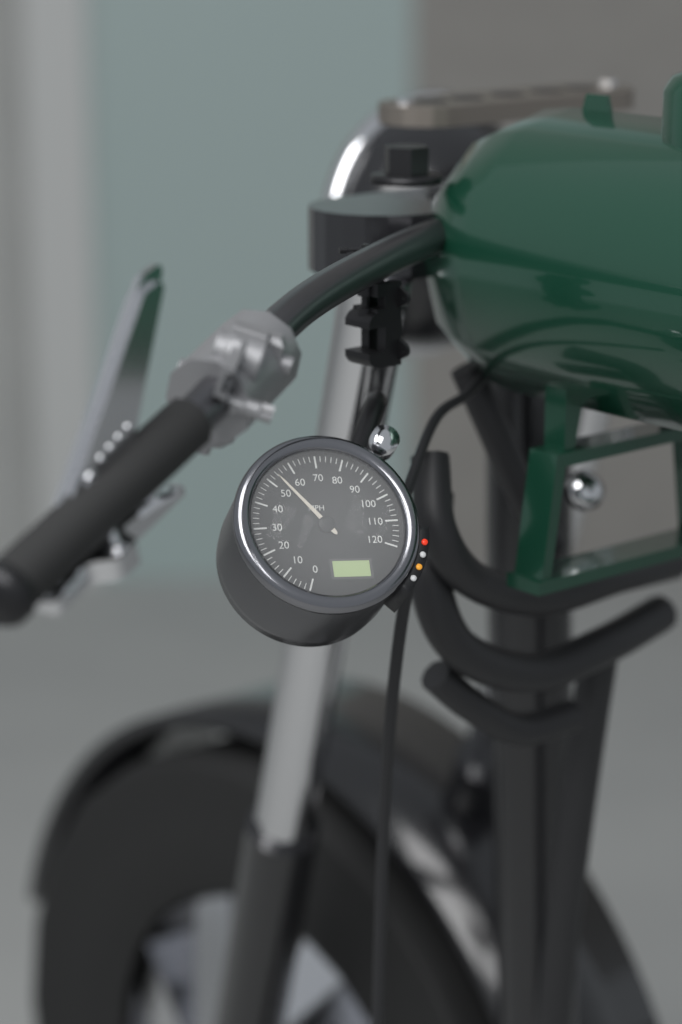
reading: 54 MPH
